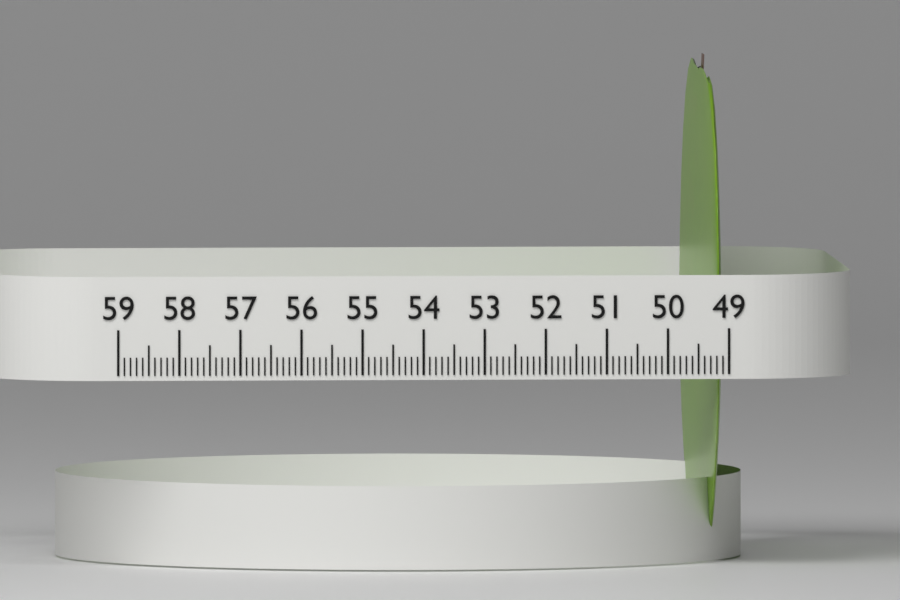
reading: 49.3 (no unit)
